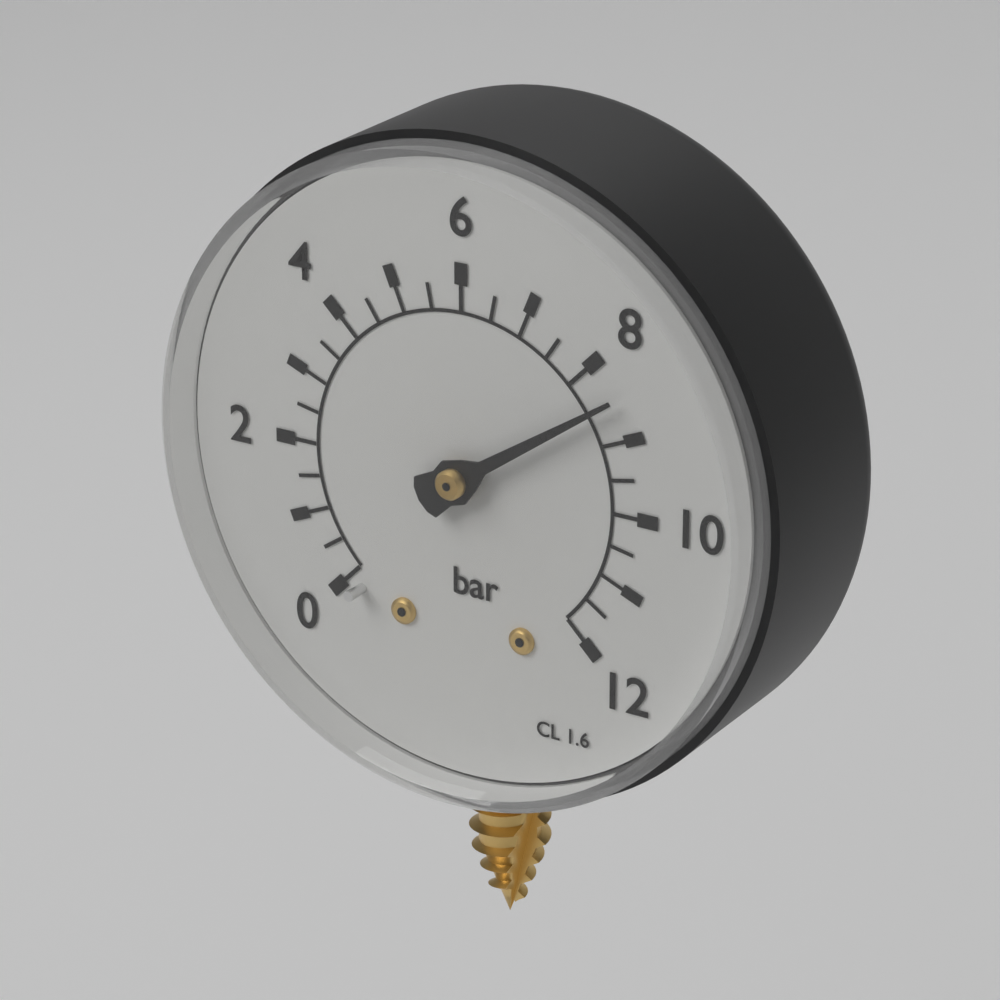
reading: 8.5 bar
